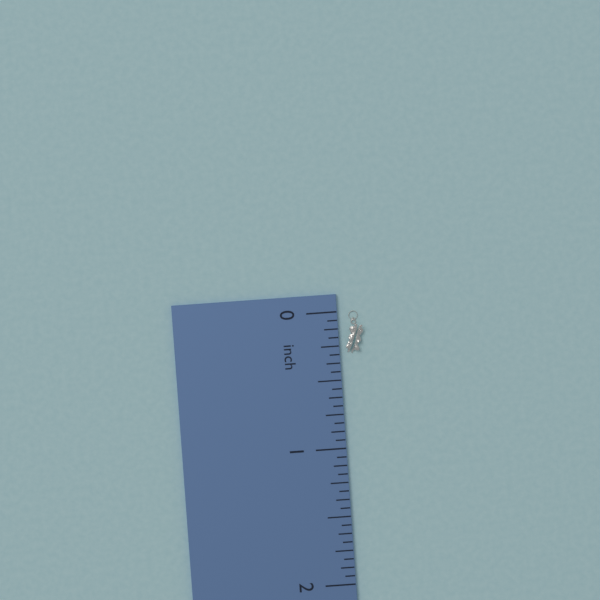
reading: 0.3125 inch
